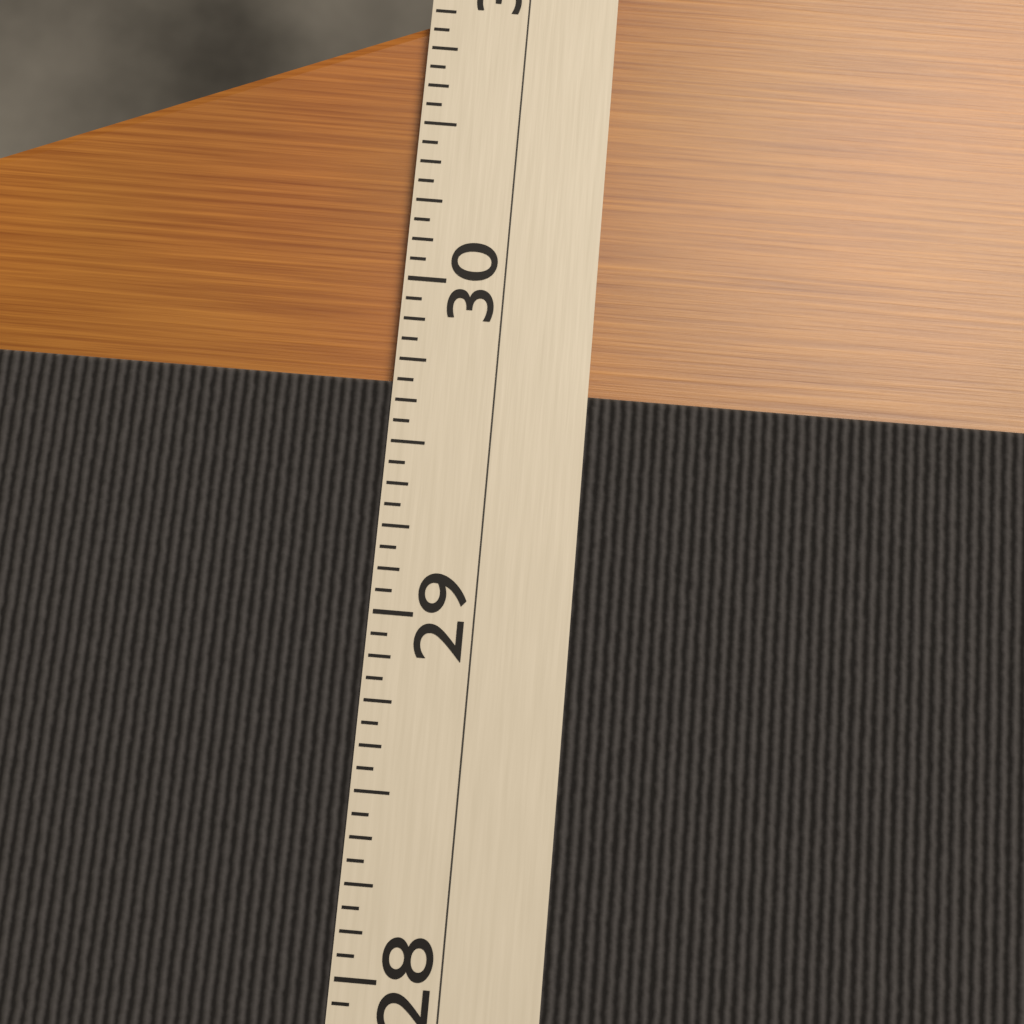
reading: 29.6875 (no unit)
